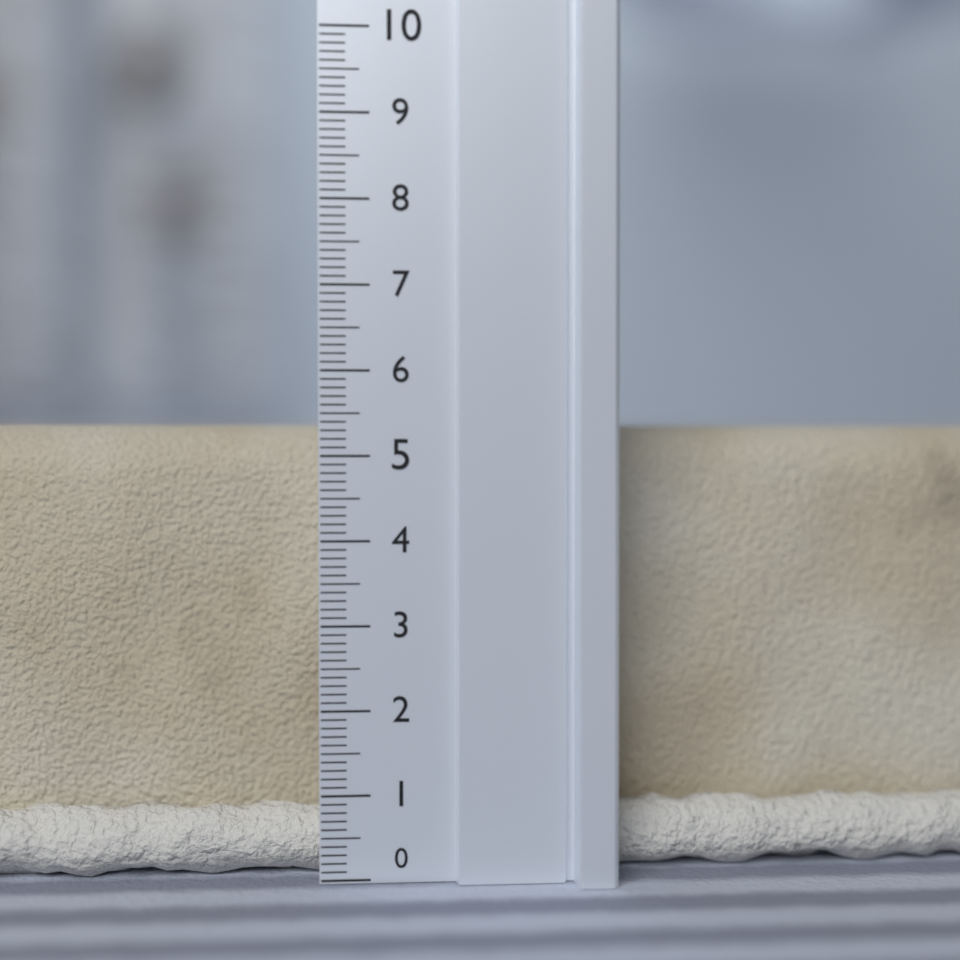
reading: 5.4 (no unit)
